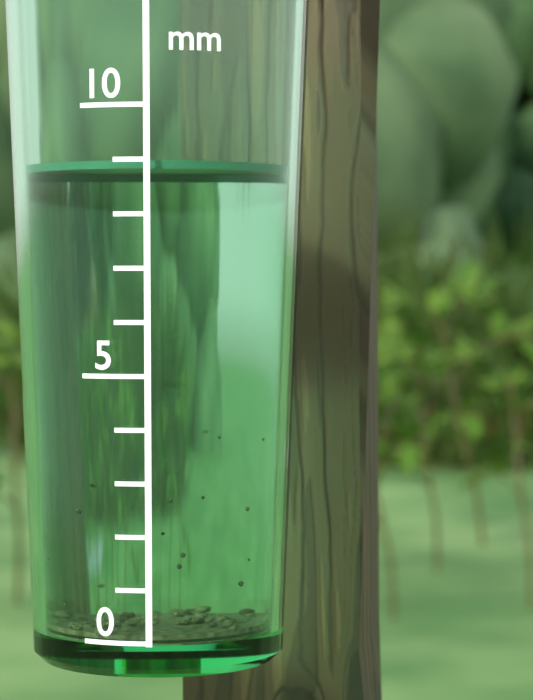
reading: 9 mm
